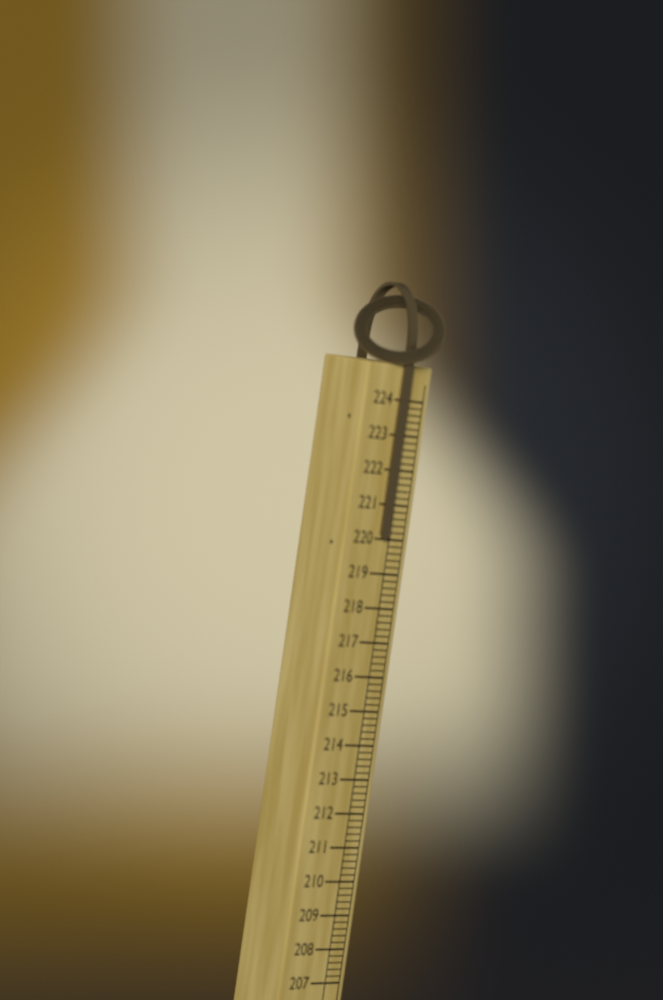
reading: 220.0 (no unit)
